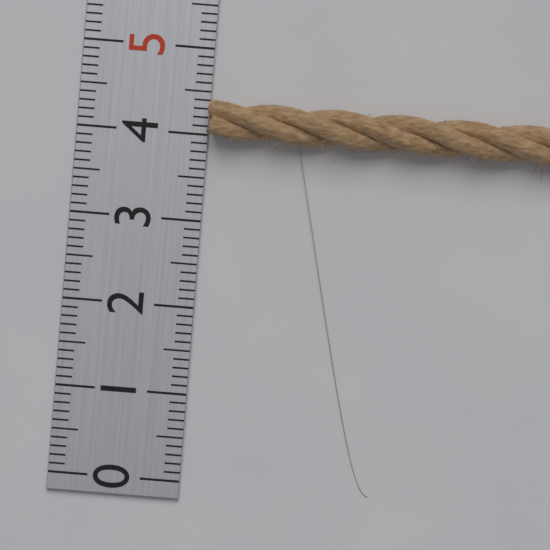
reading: 4.4 (no unit)
